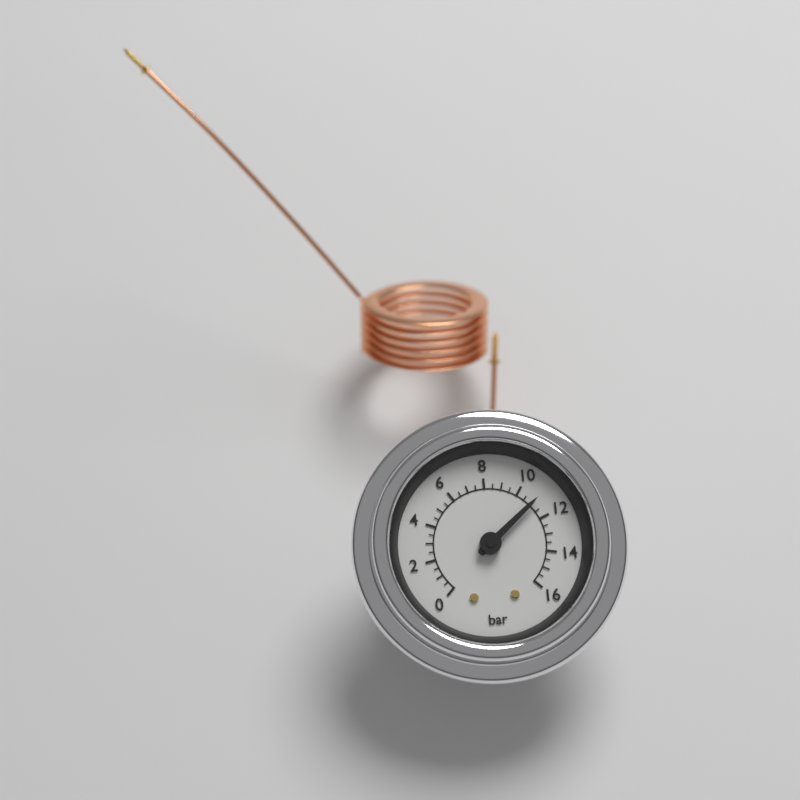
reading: 11.0 bar
